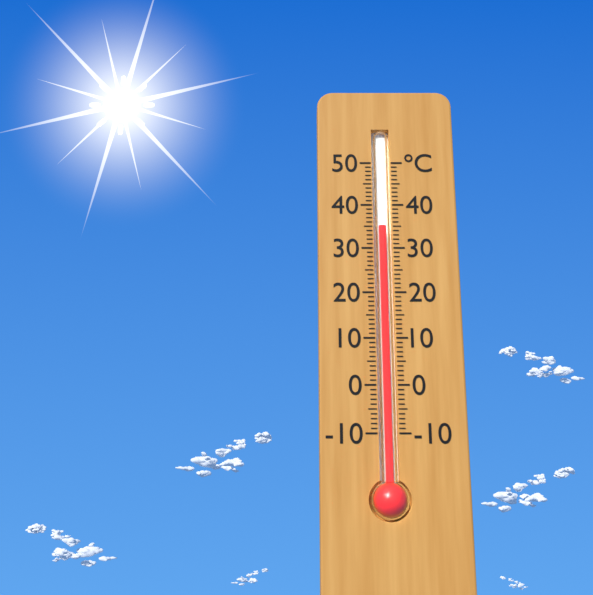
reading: 35 °C
